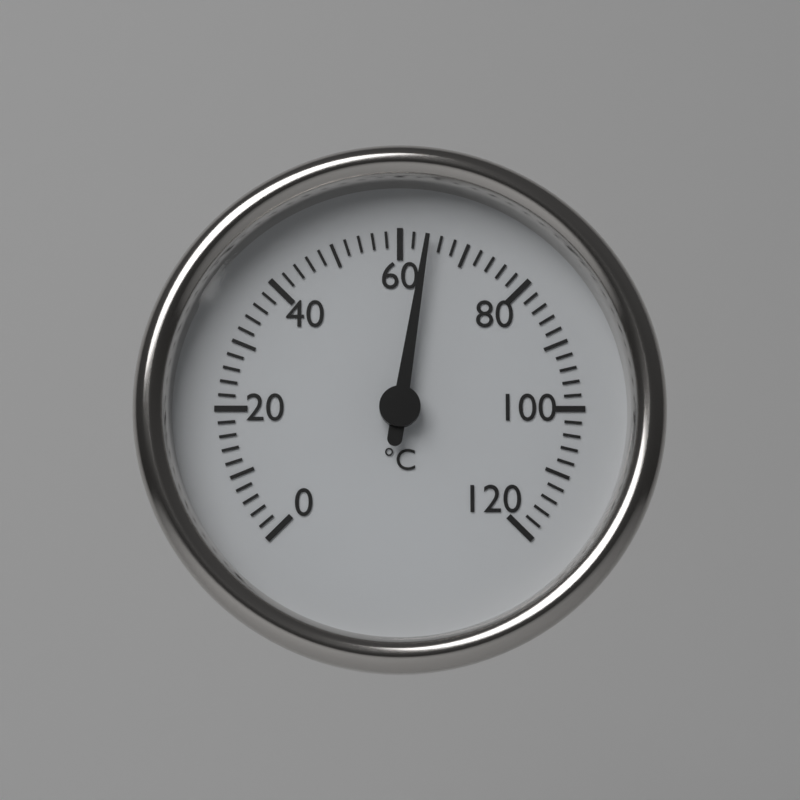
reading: 64 °C
